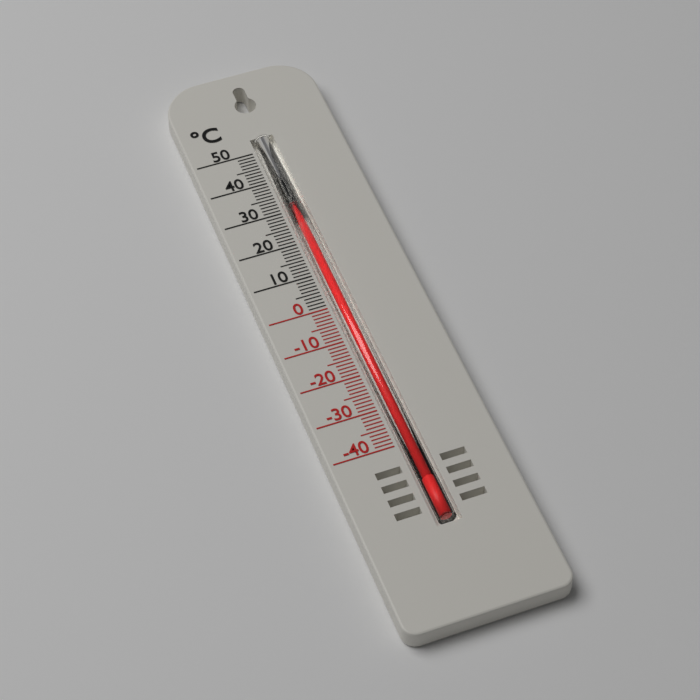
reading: 34 °C
